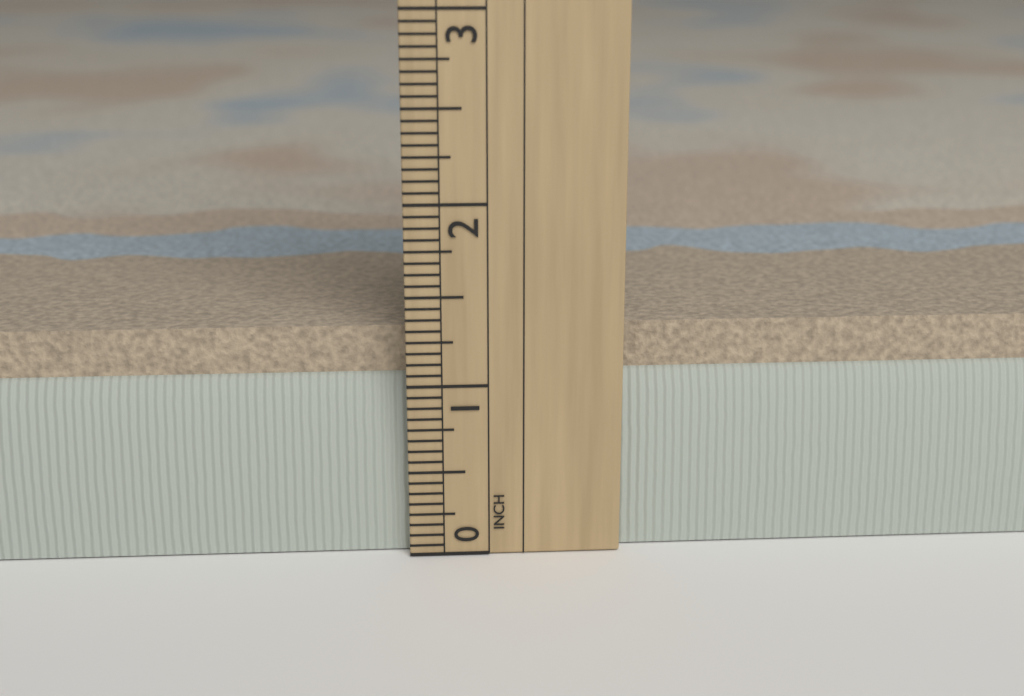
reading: 1.3125 in
